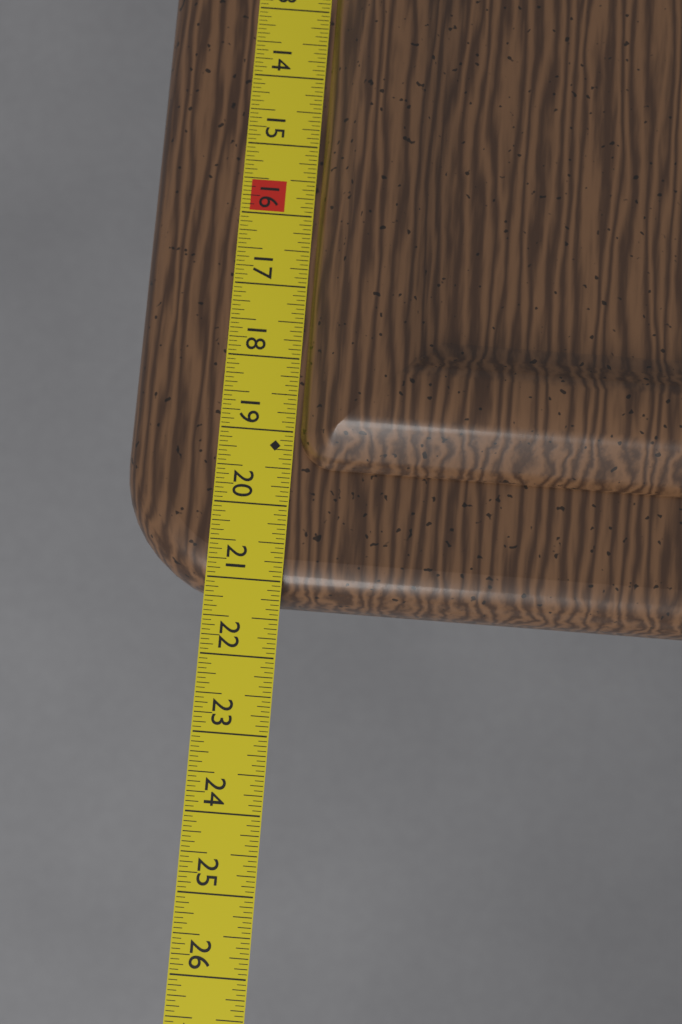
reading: 21.2500 in
